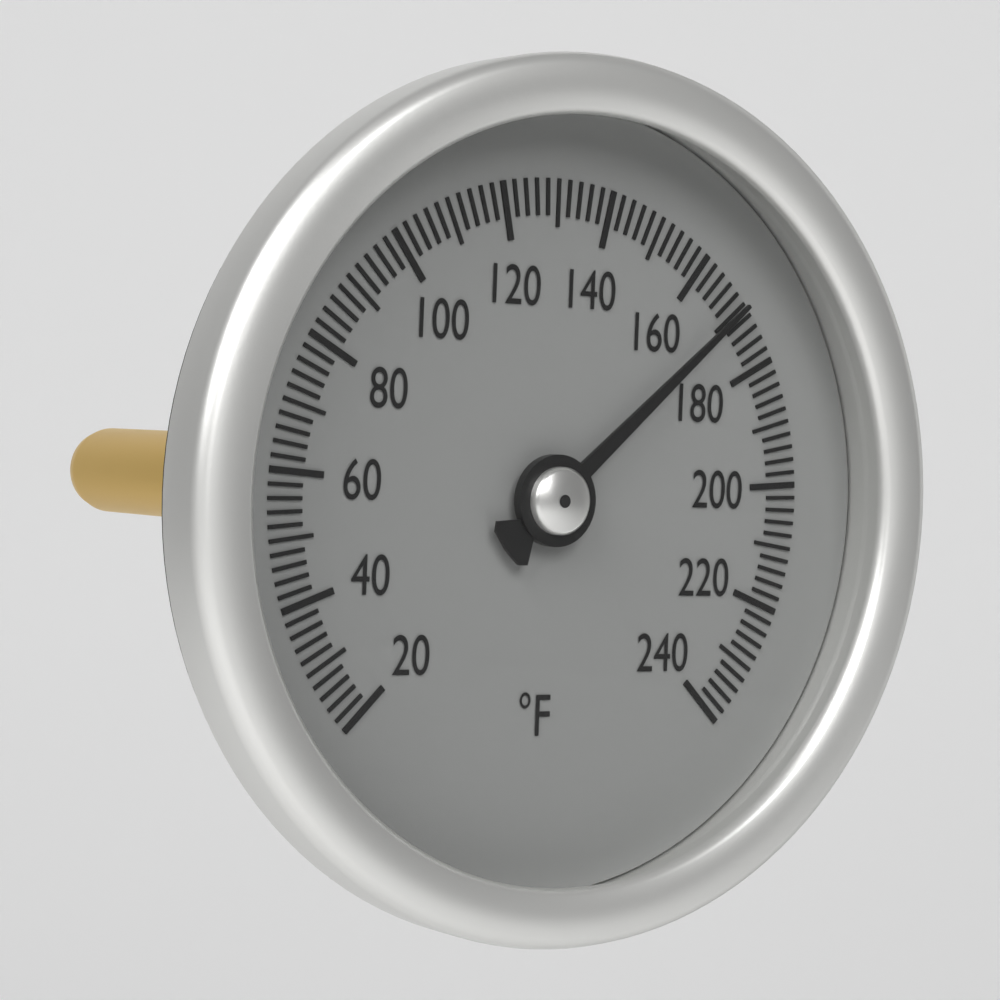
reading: 170 °F
